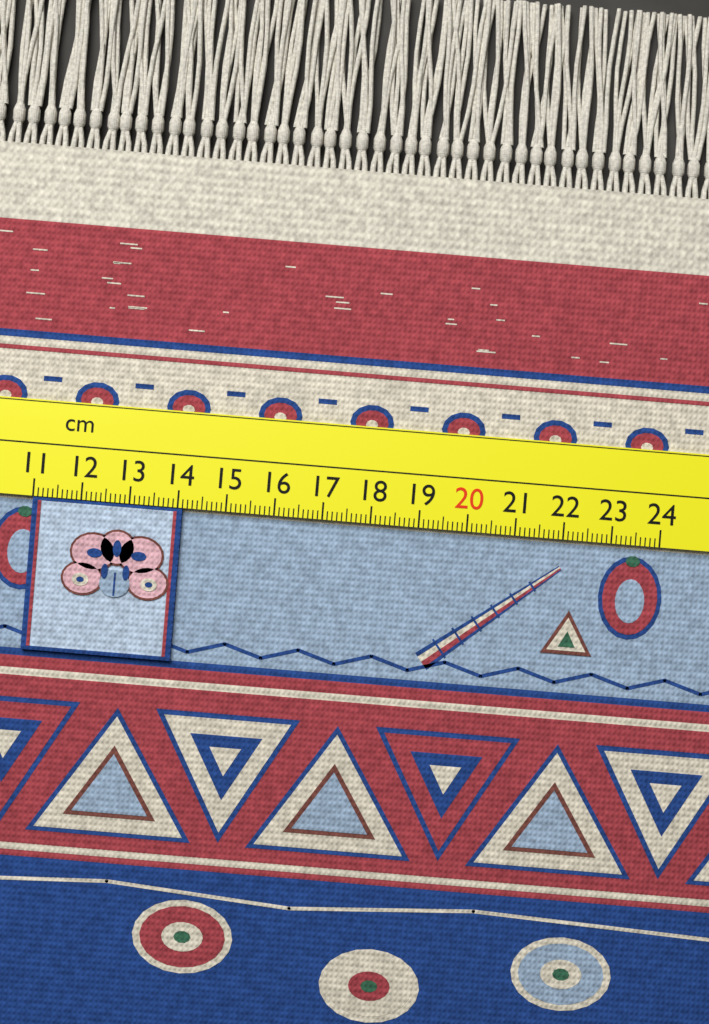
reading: 14.1 cm
